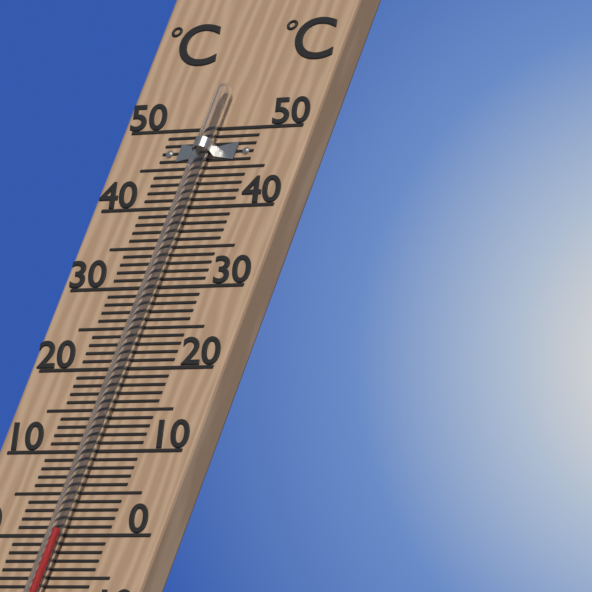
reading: 0 °C
